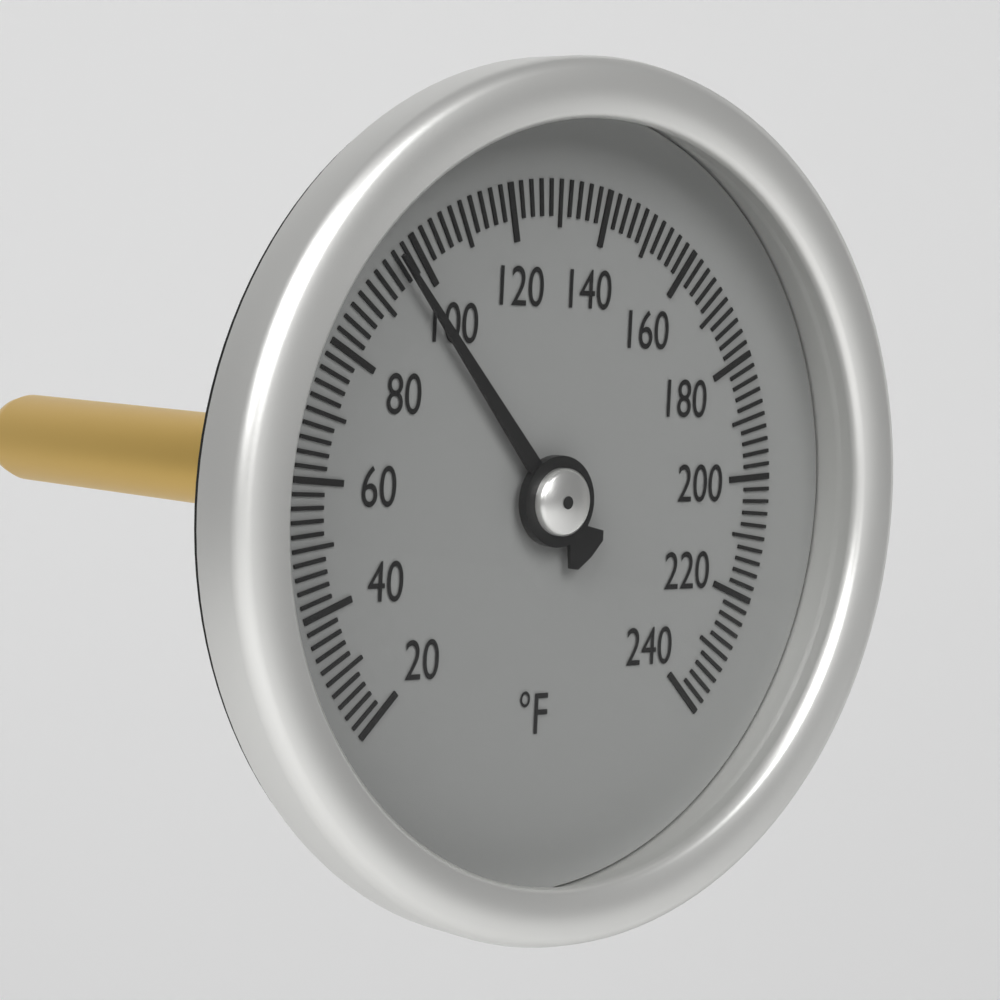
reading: 96 °F
